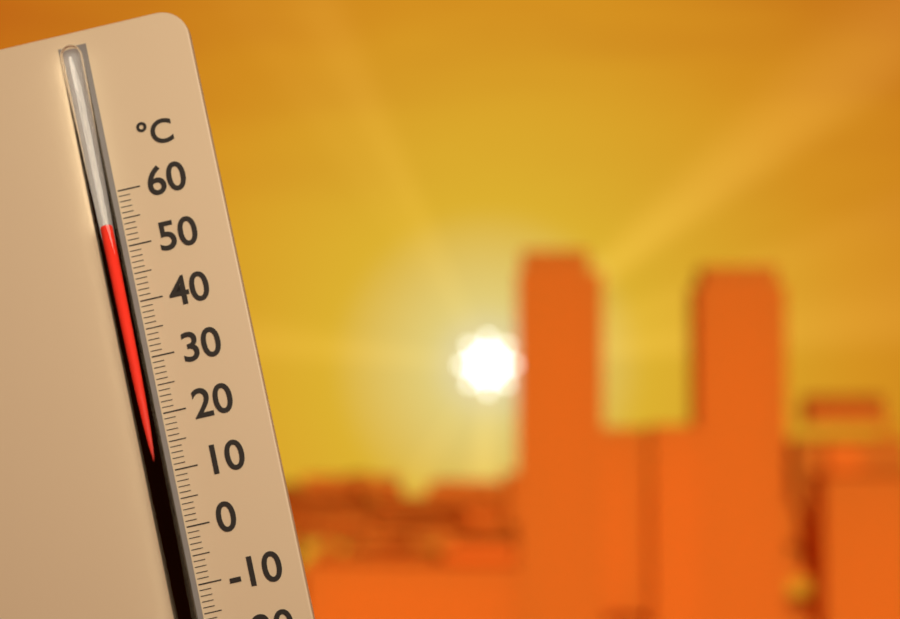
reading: 54 °C
